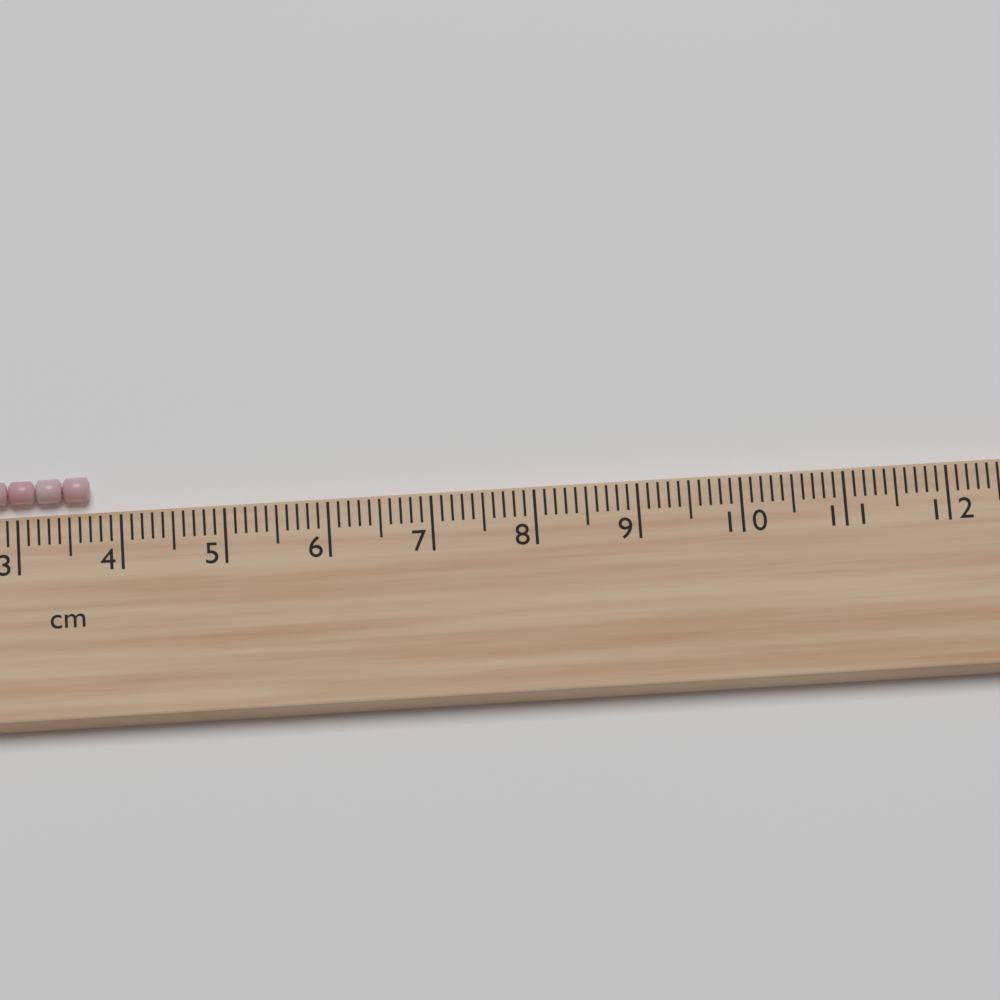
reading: 3.7 cm
